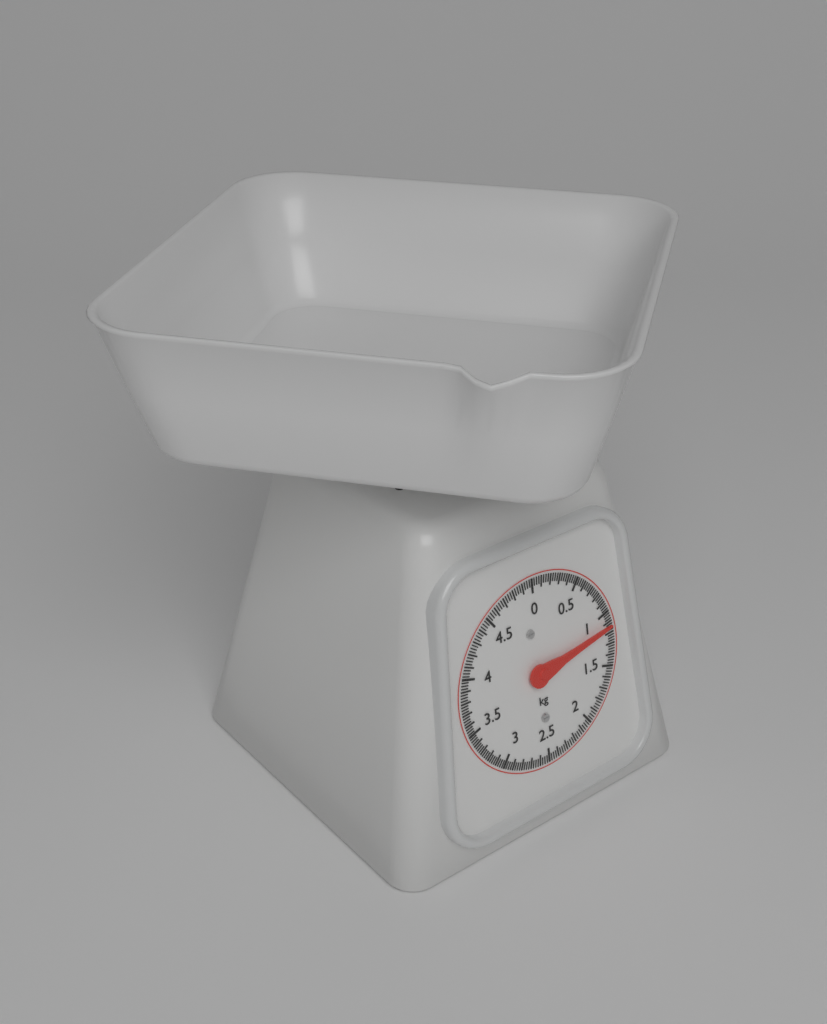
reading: 1.125 kg
